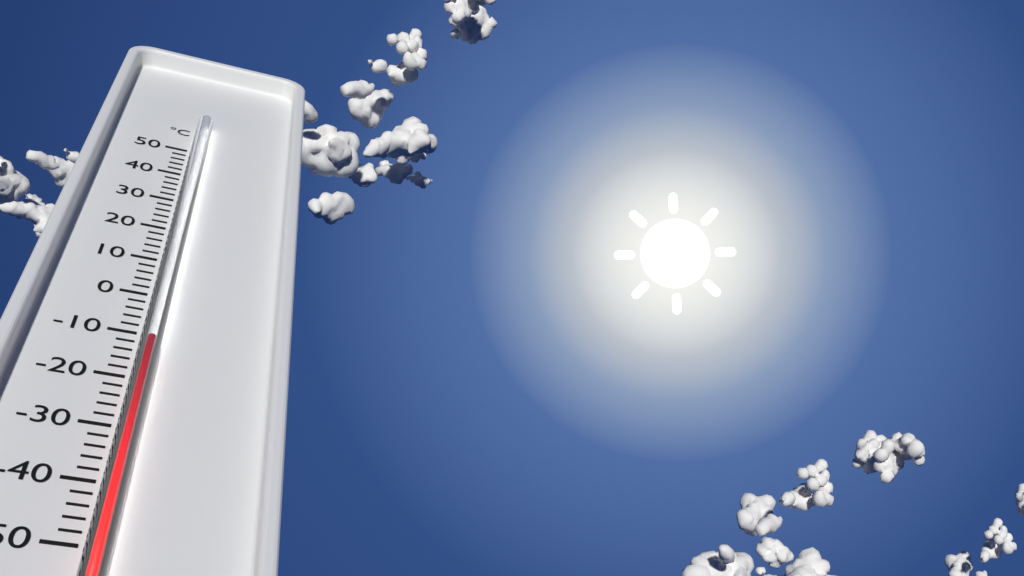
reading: -14 °C
